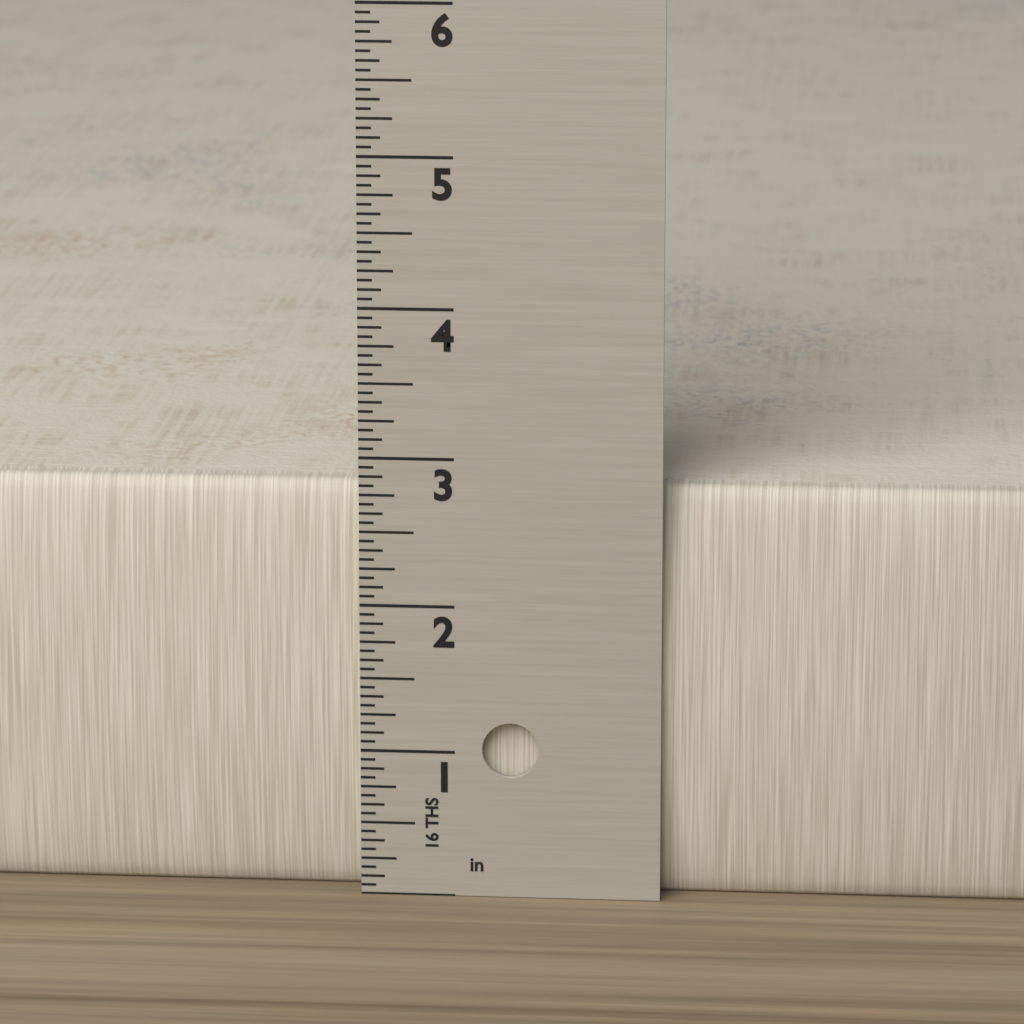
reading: 2.8125 in
